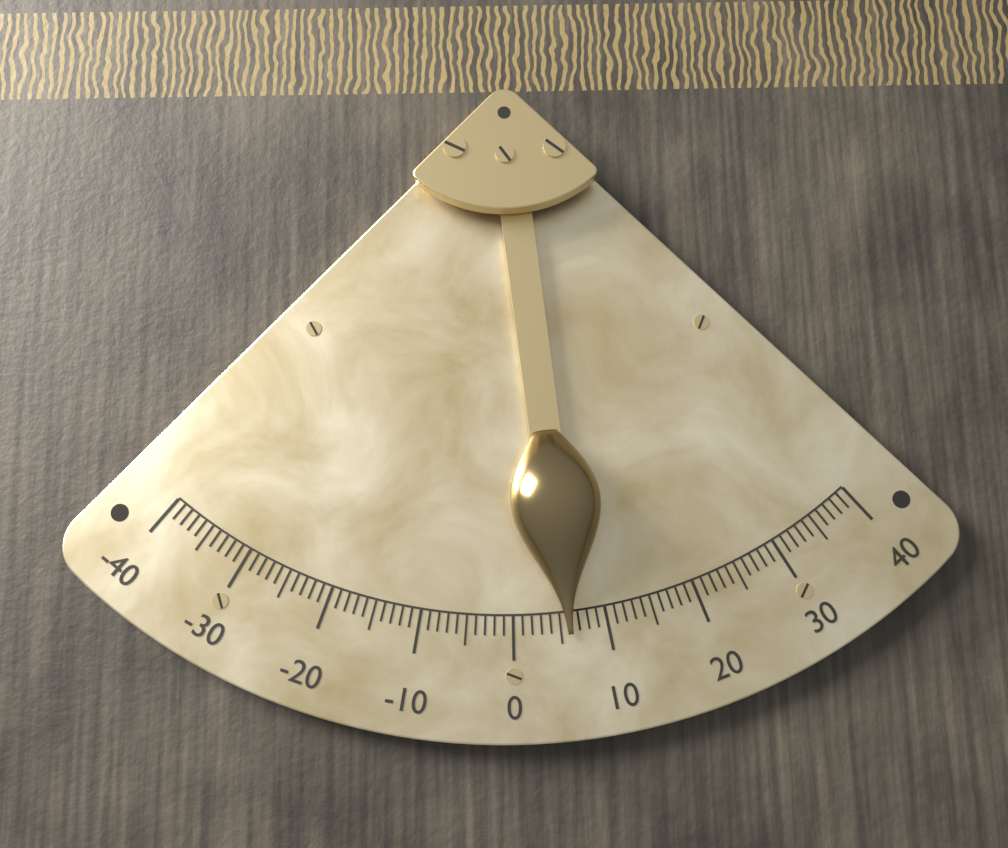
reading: 6 (no unit)
